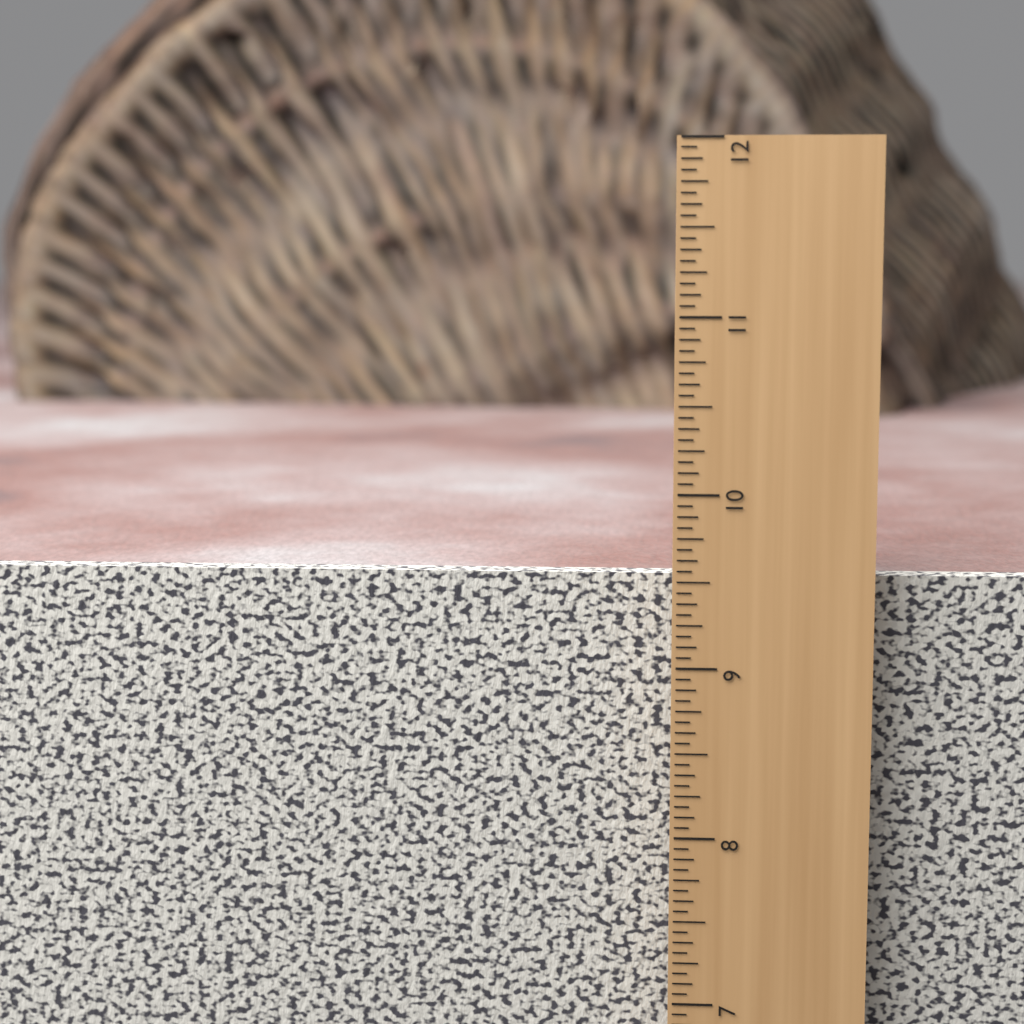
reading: 9.5000 in
